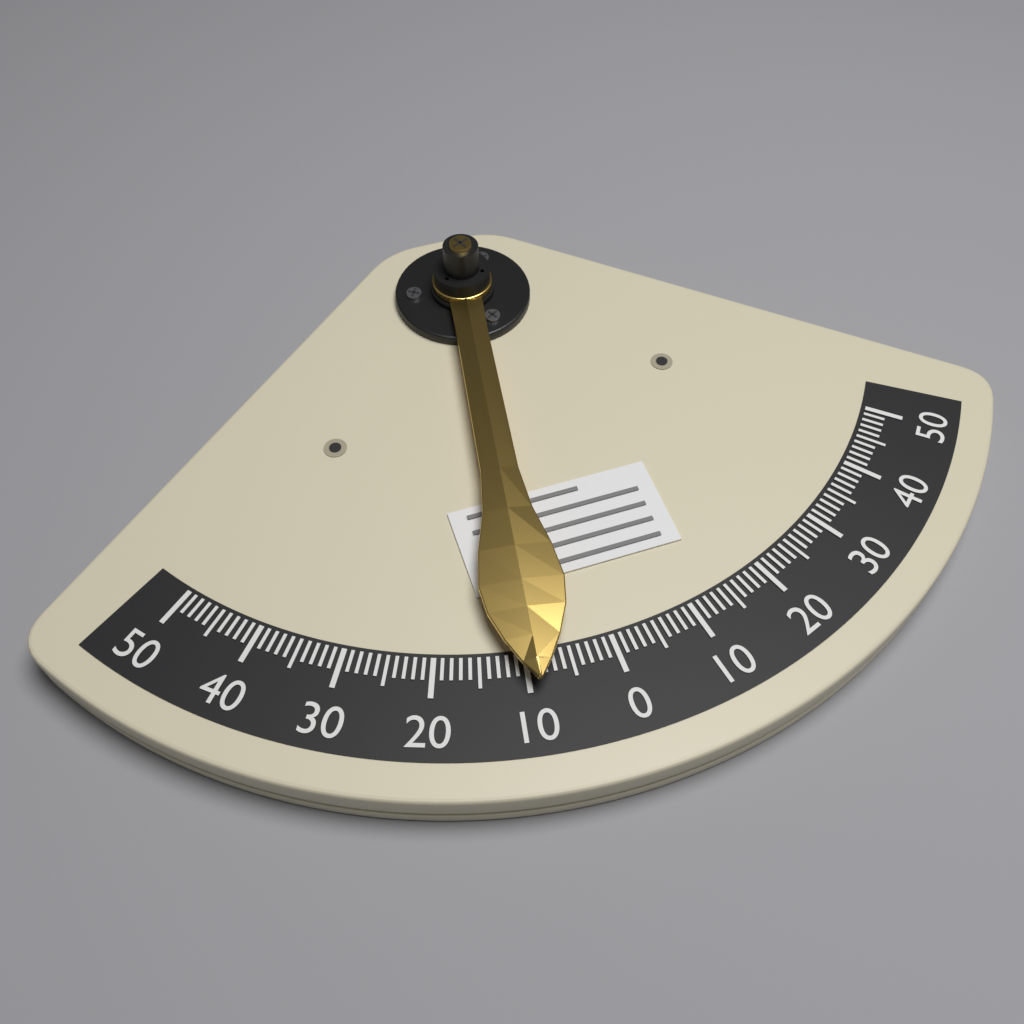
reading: 9 (no unit)
